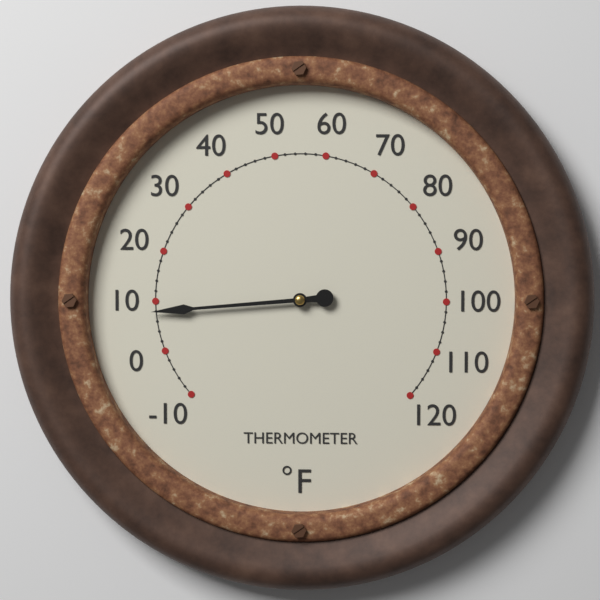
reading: 8 °F
